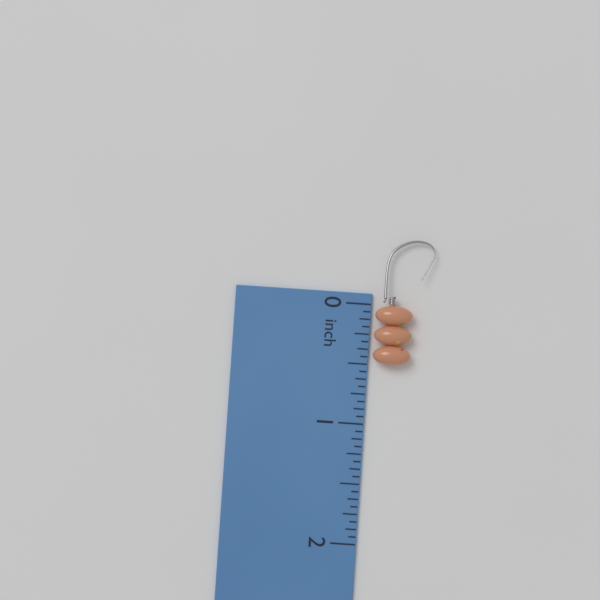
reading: 0.5000 inch
